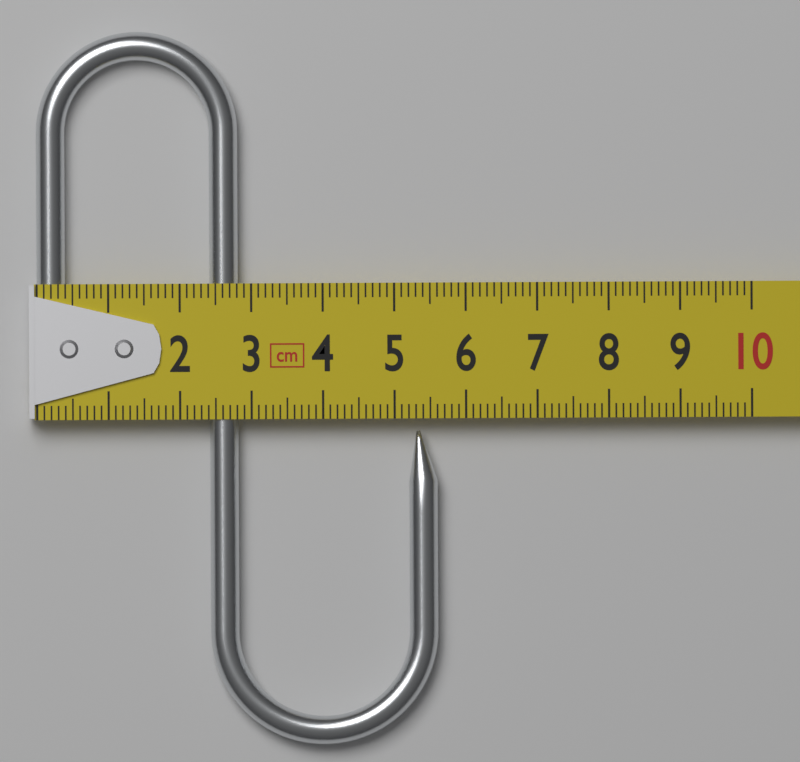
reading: 5.6 cm
